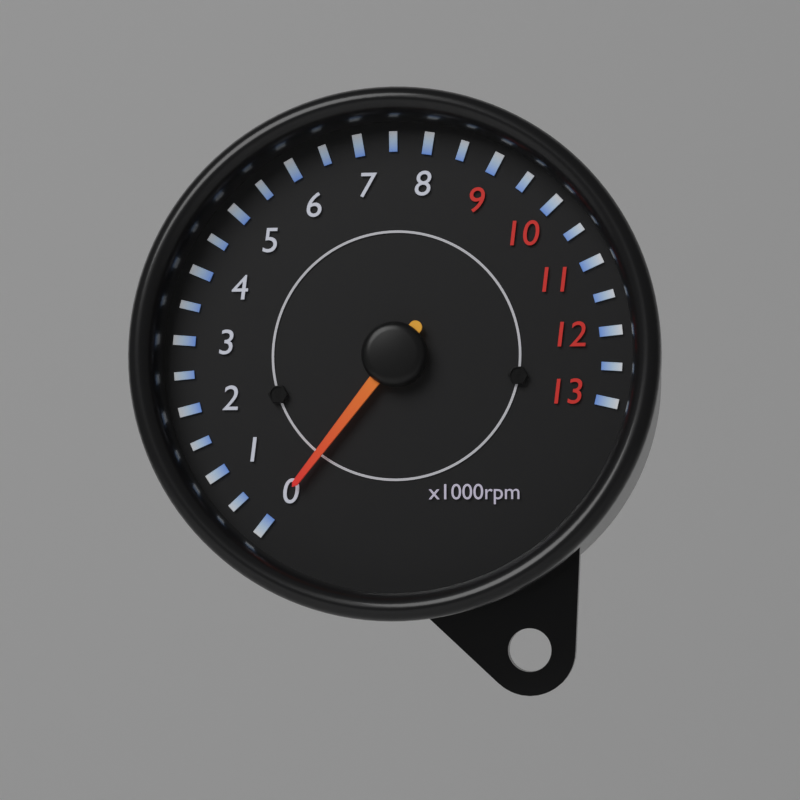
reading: 0 rpm
